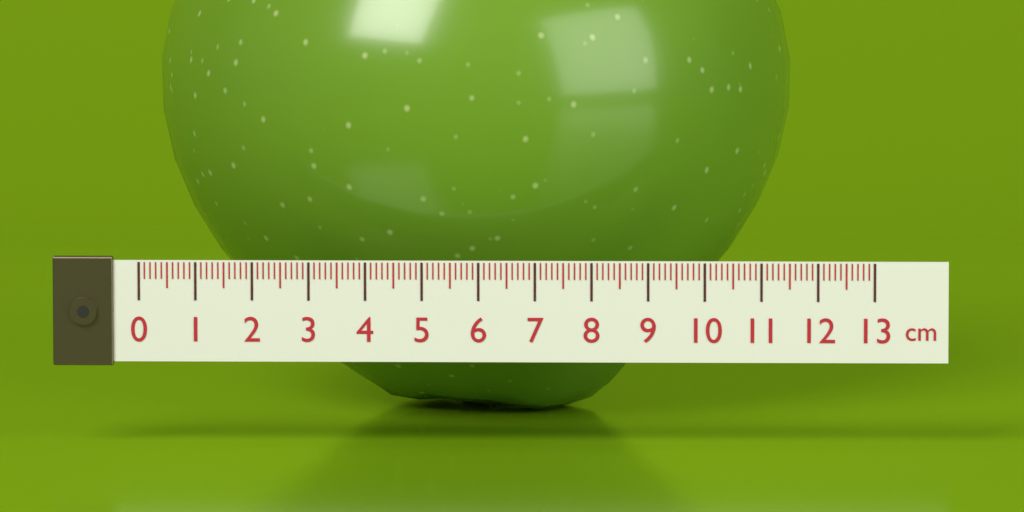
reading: 11.5 cm
